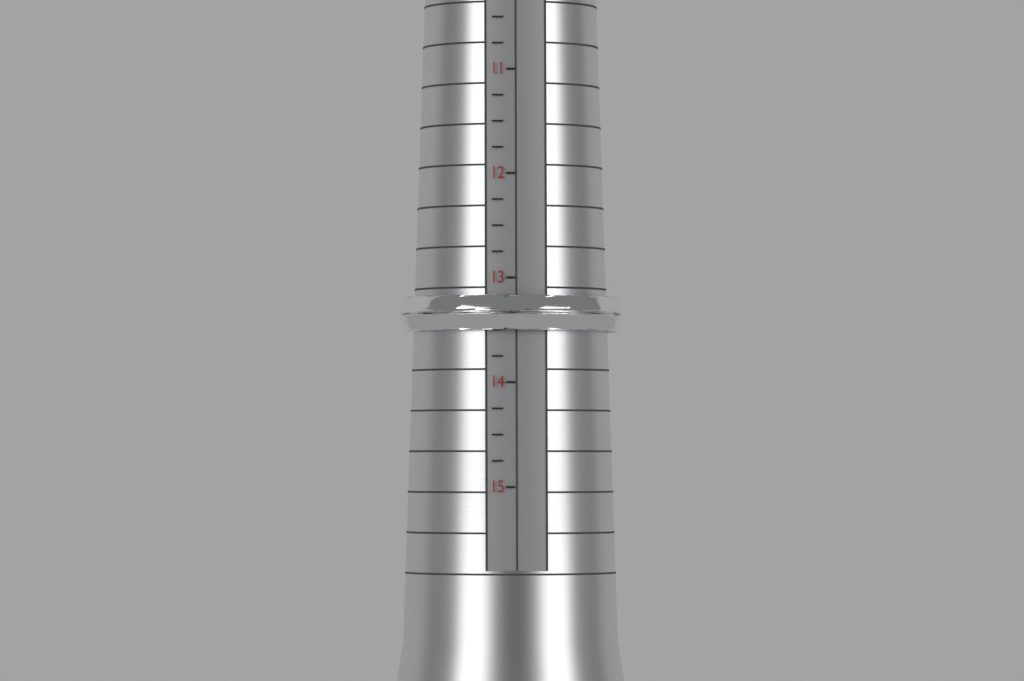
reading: 13.50 (no unit)
